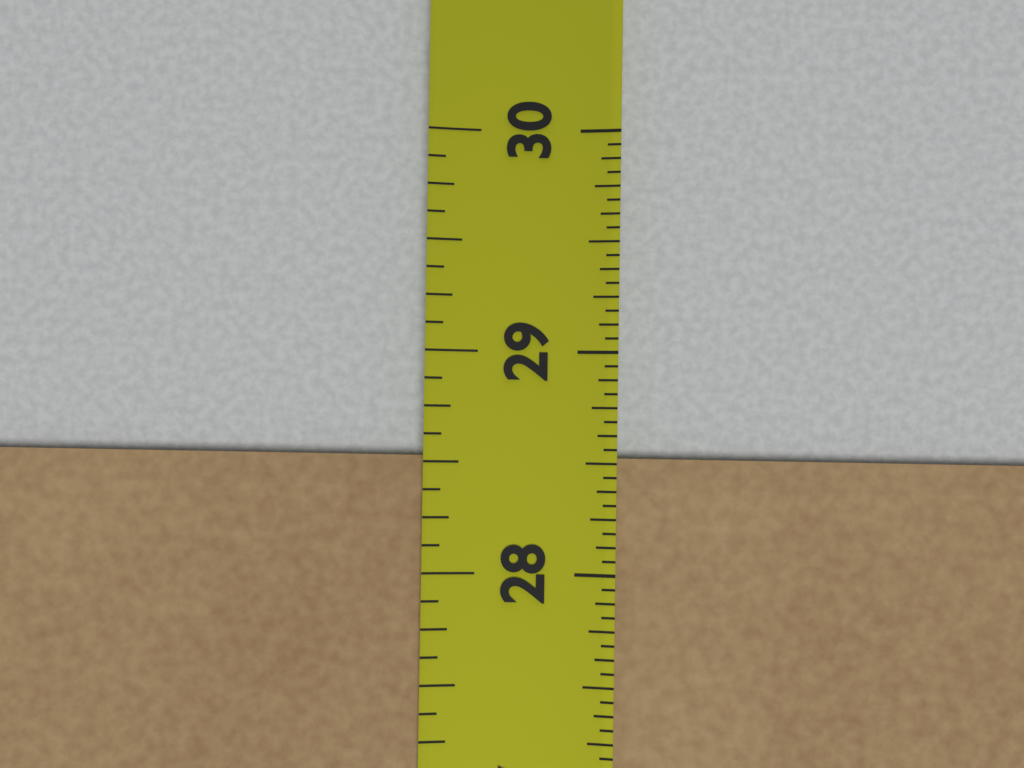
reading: 28.5625 in
